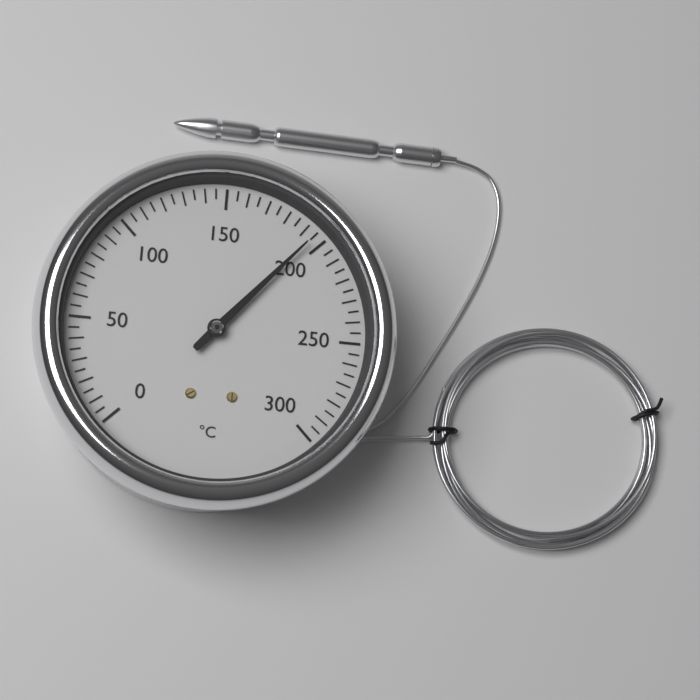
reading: 195 °C
